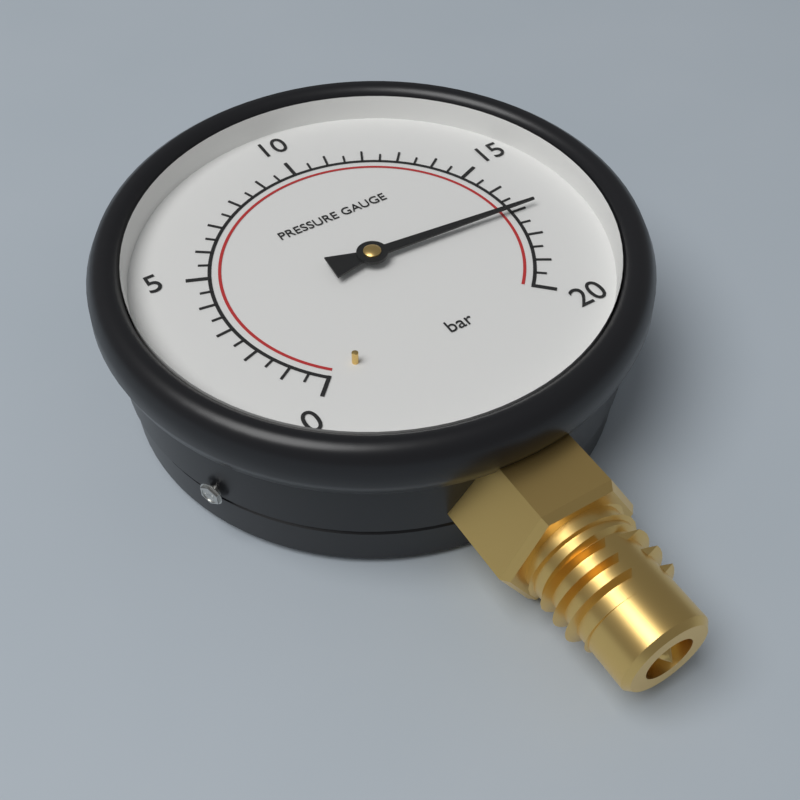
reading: 17.0 bar
